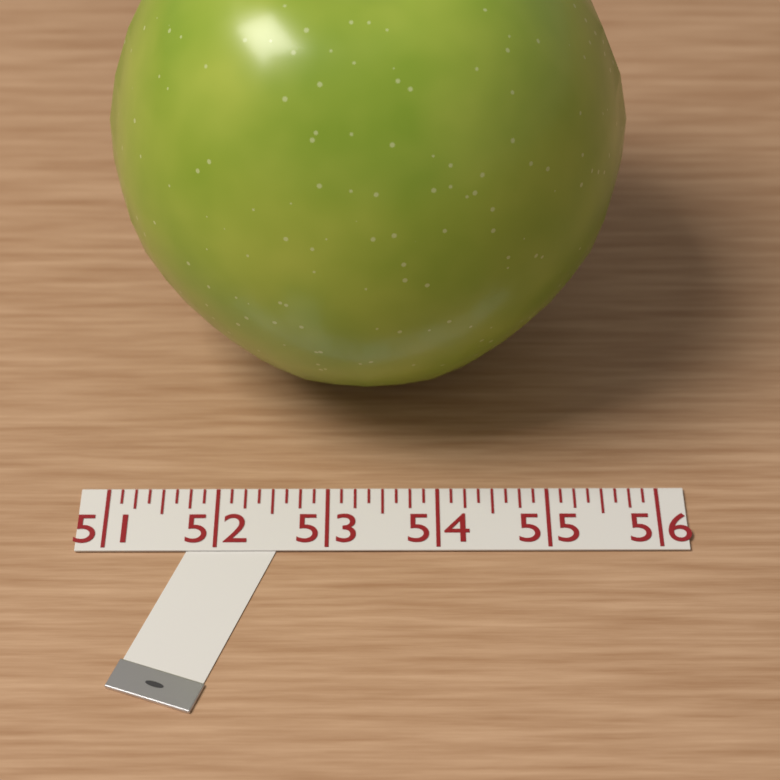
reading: 55.750 (no unit)
